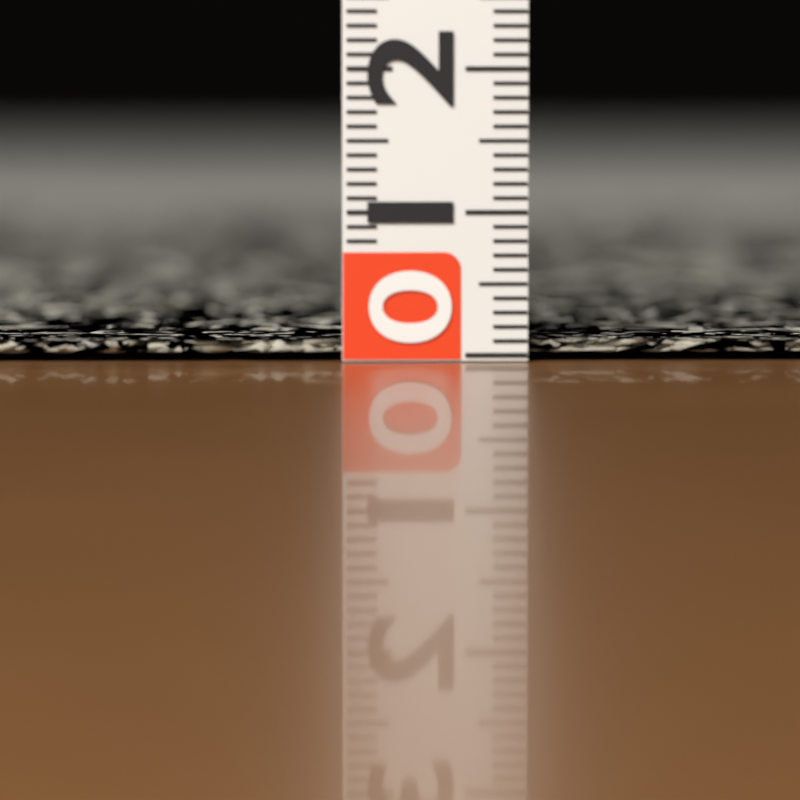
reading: 0.1 (no unit)
